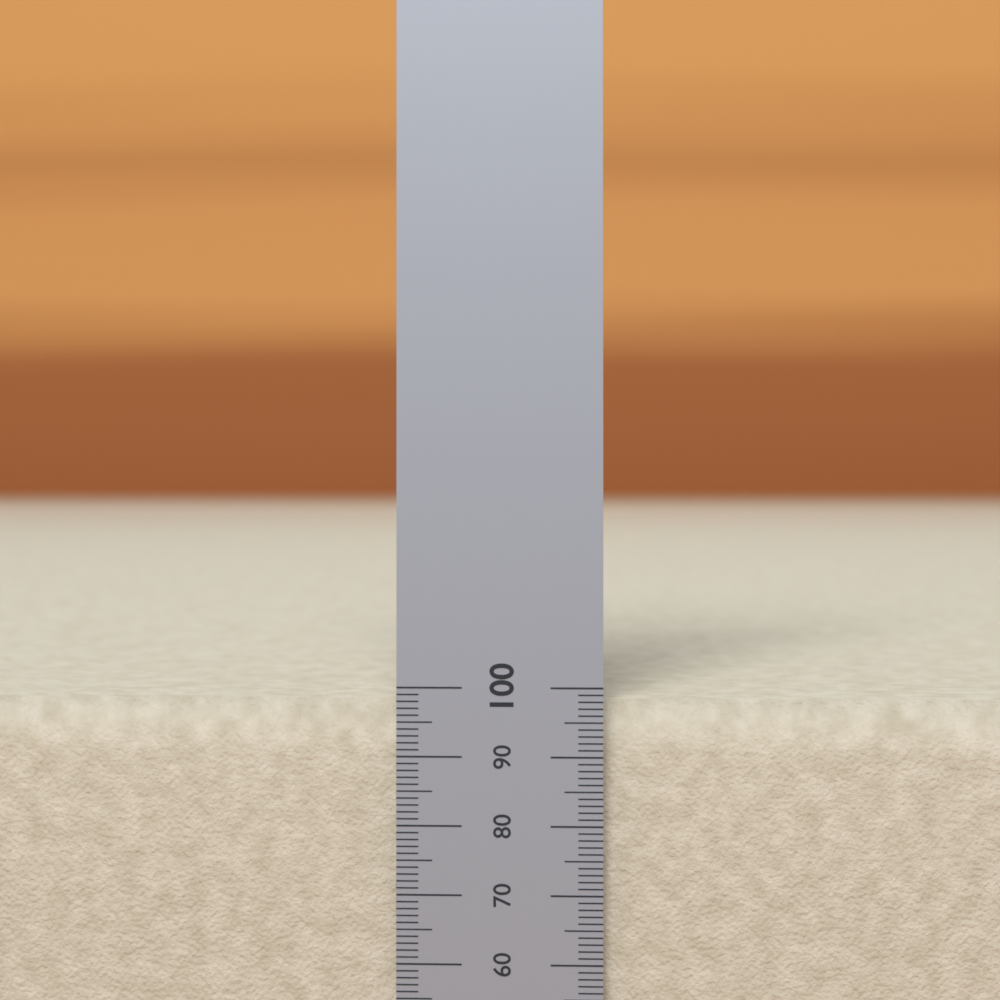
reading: 98 (no unit)
